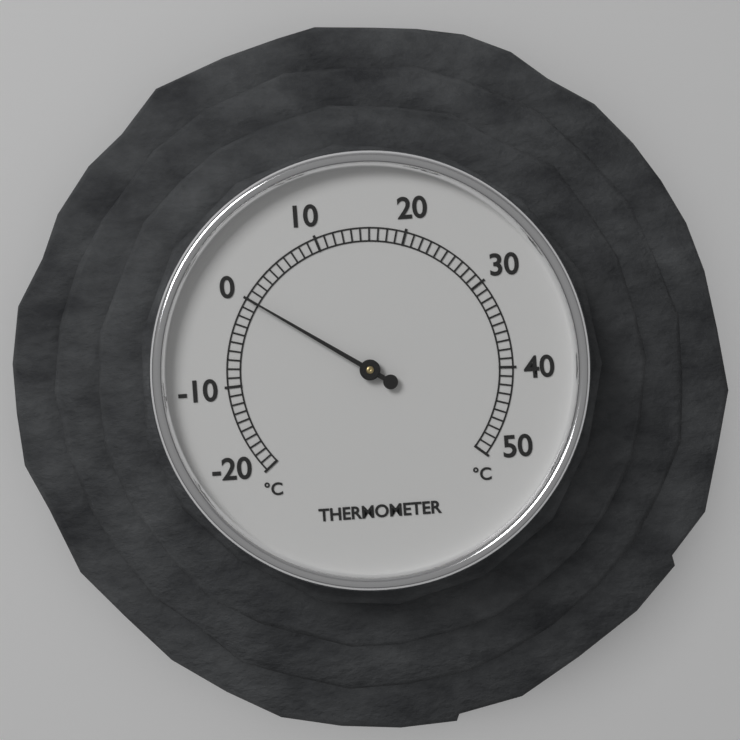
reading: 0 °C
